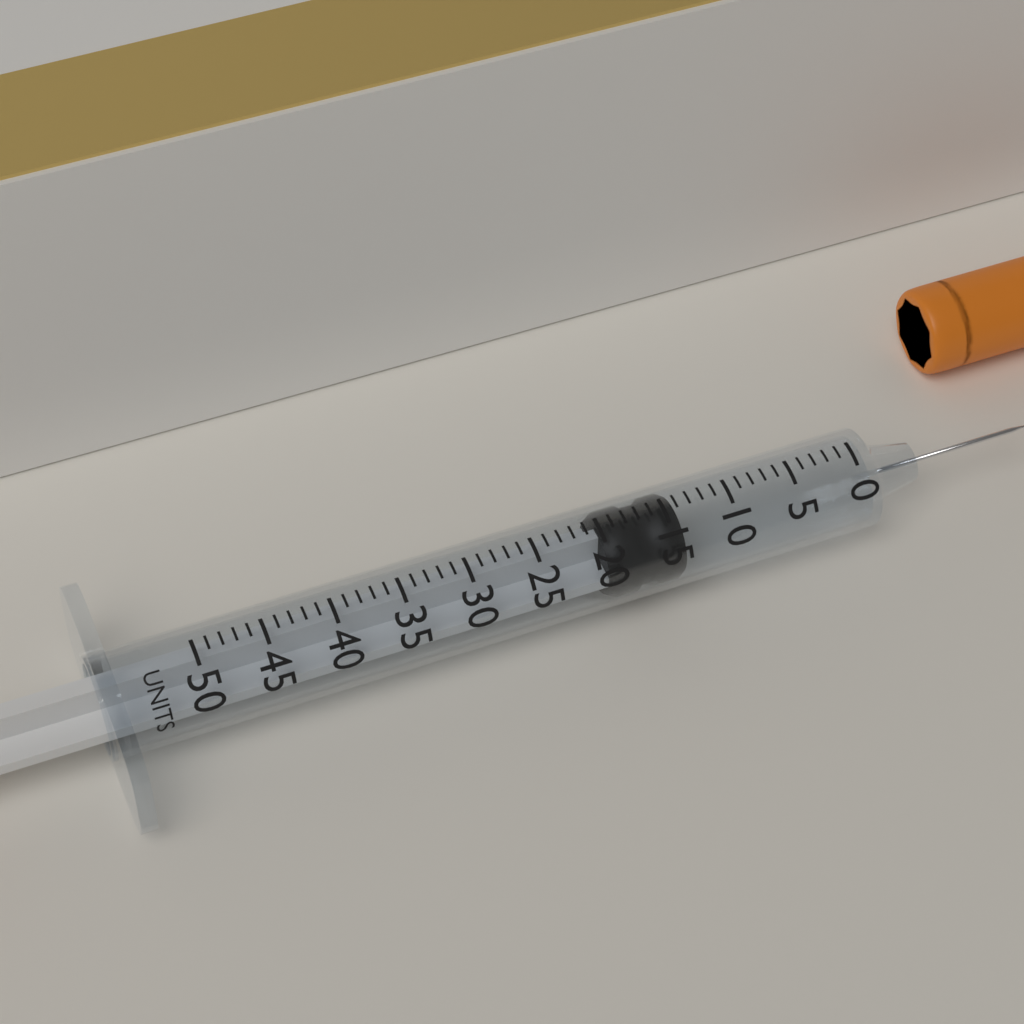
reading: 14 units
